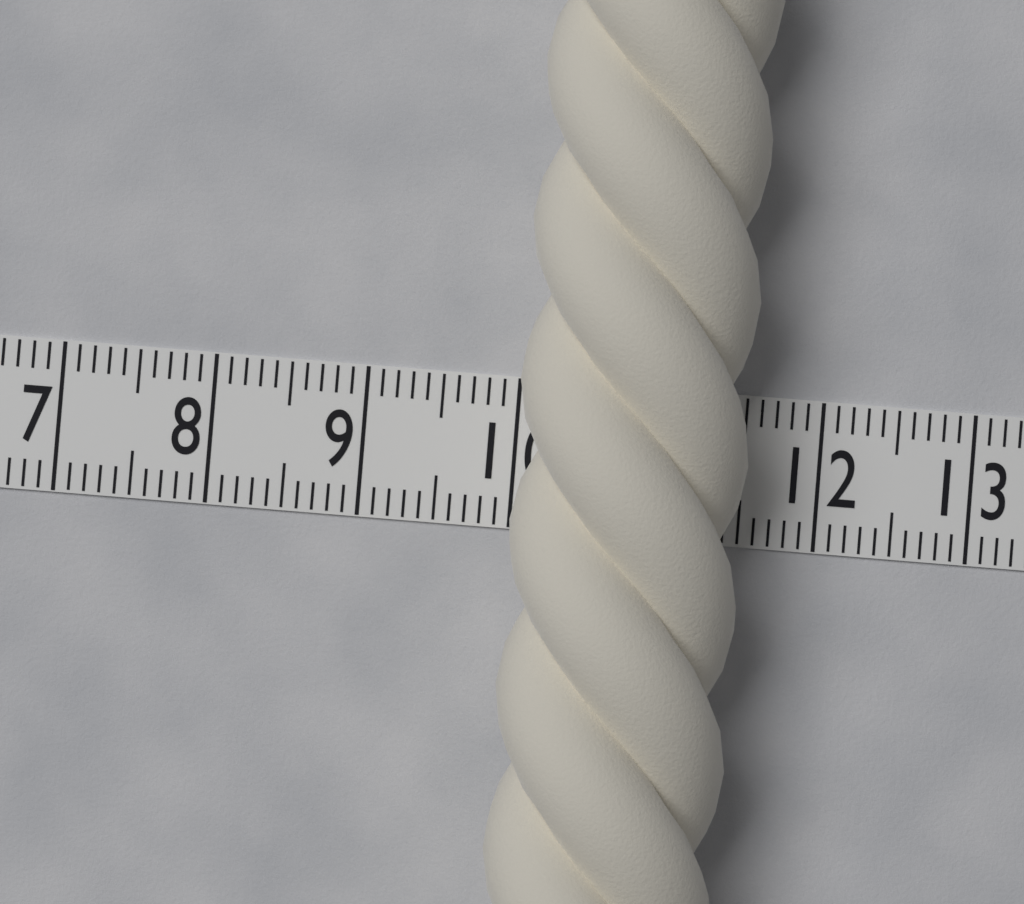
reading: 11.5 (no unit)
